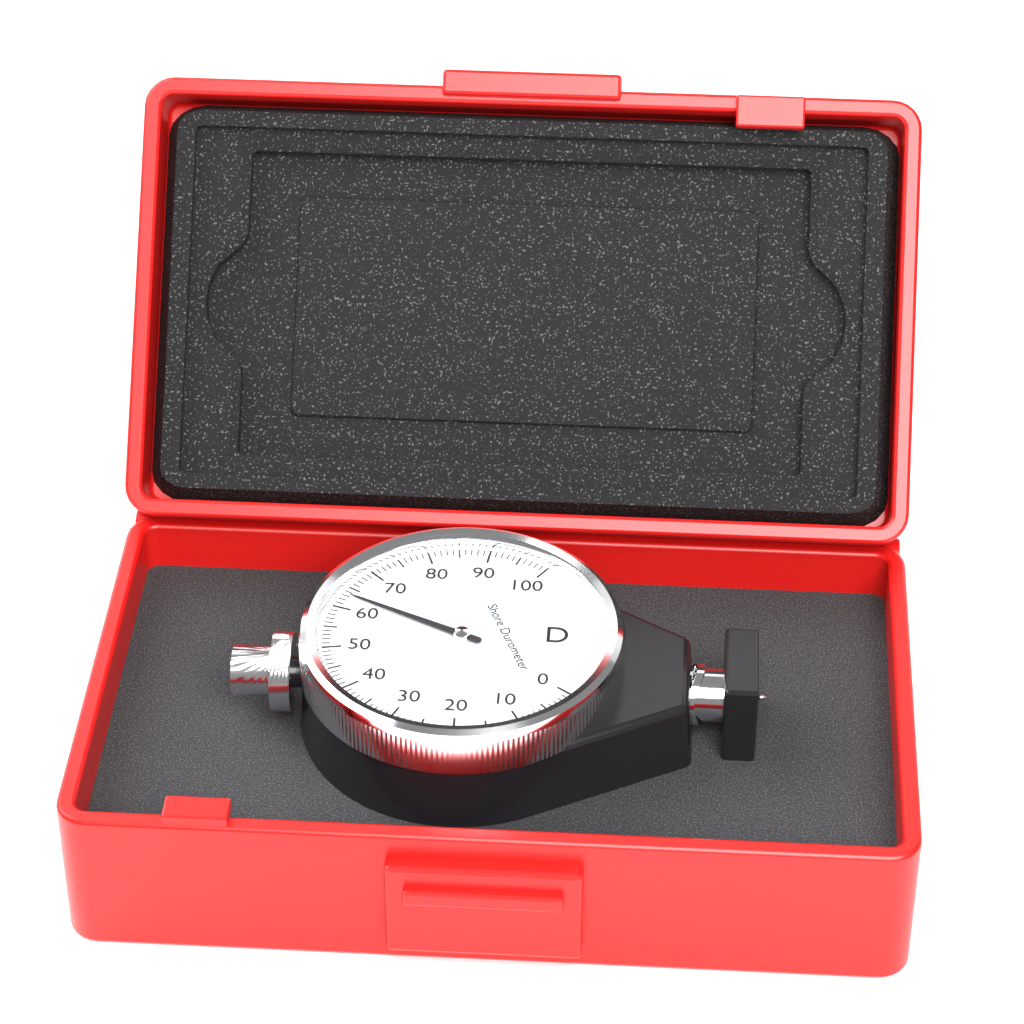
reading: 63 Shore D
